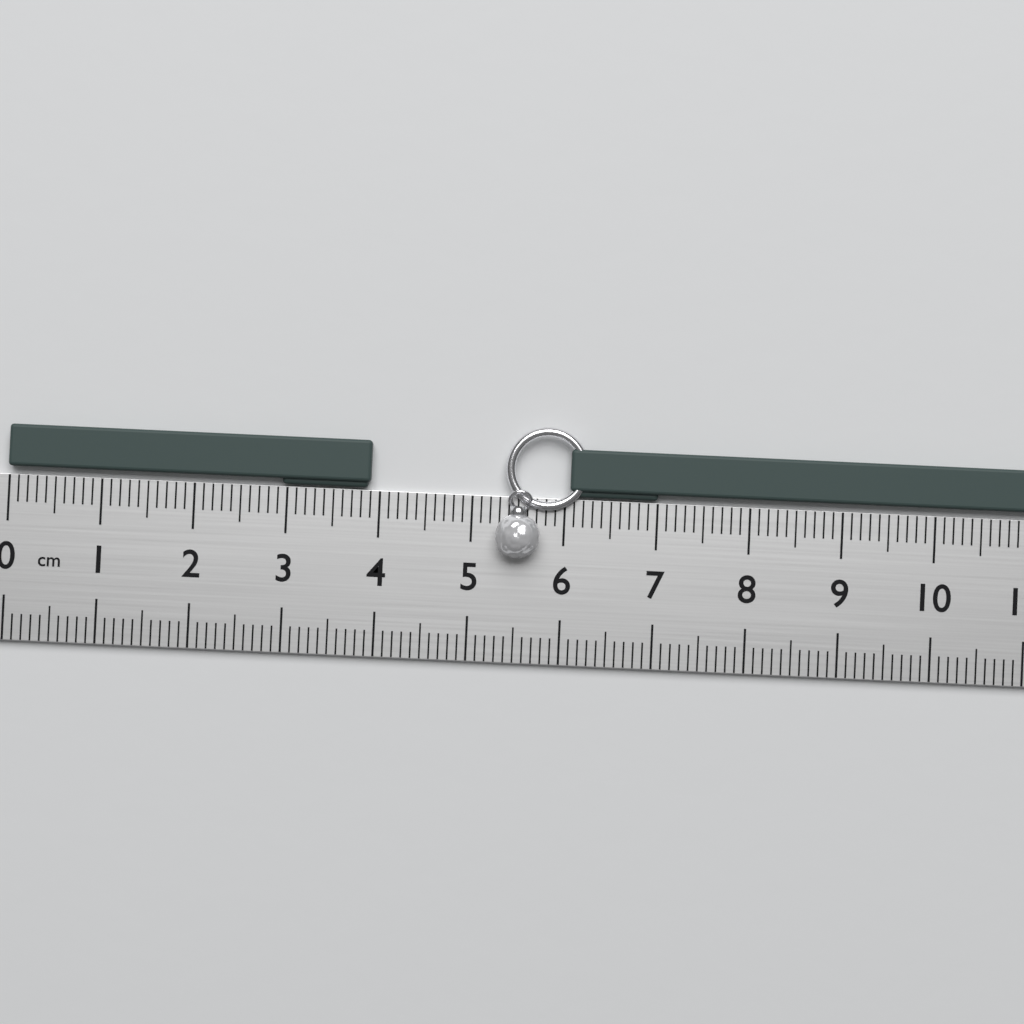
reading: 3.9 cm
